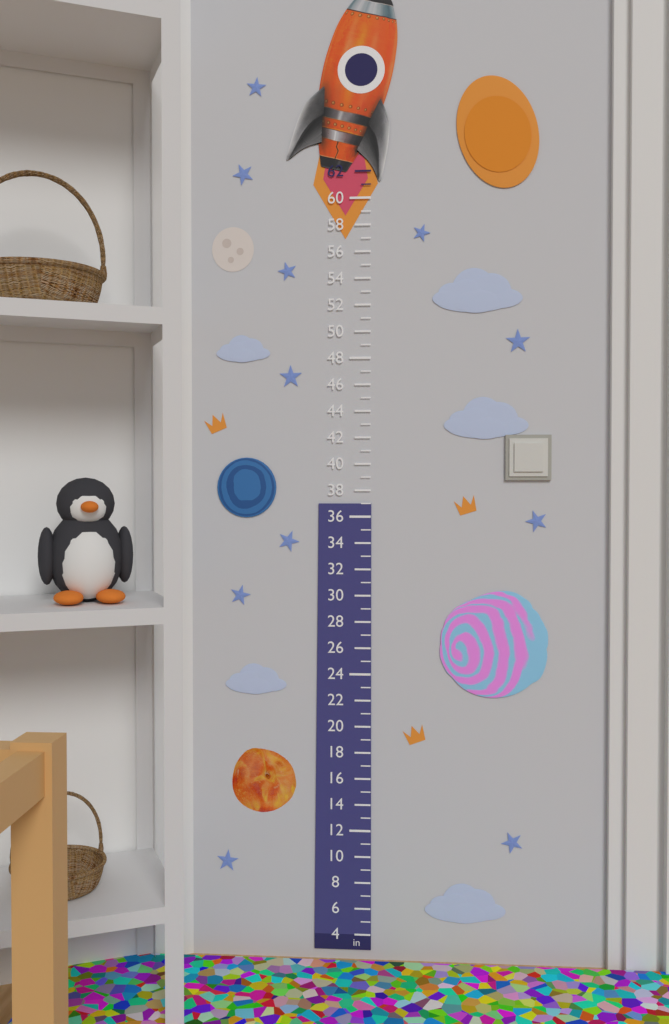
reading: 37 in
